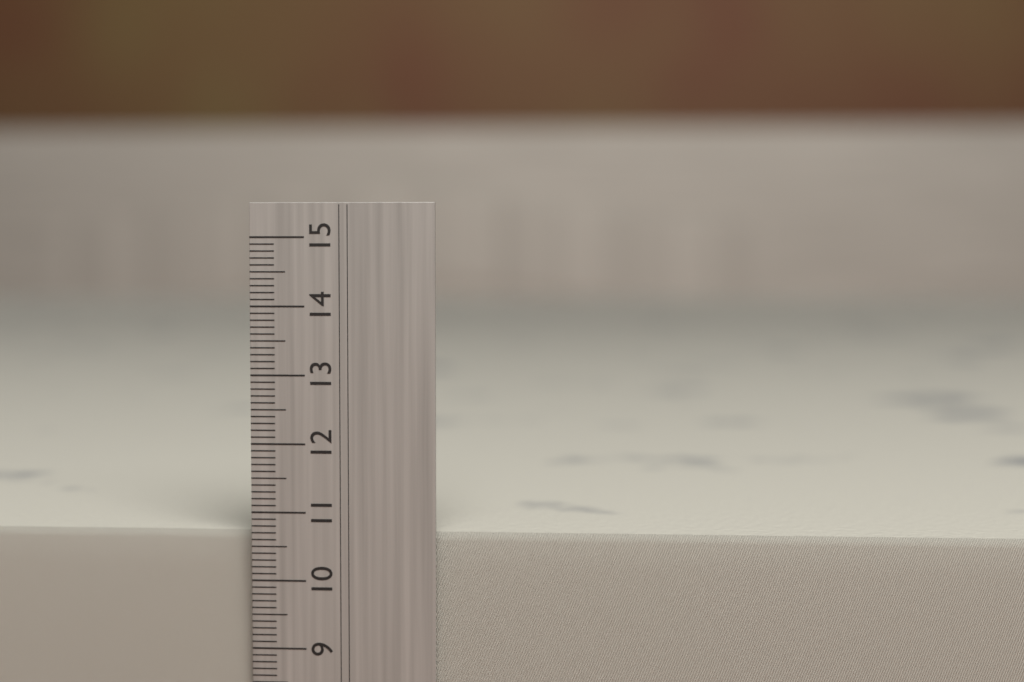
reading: 10.7 cm
